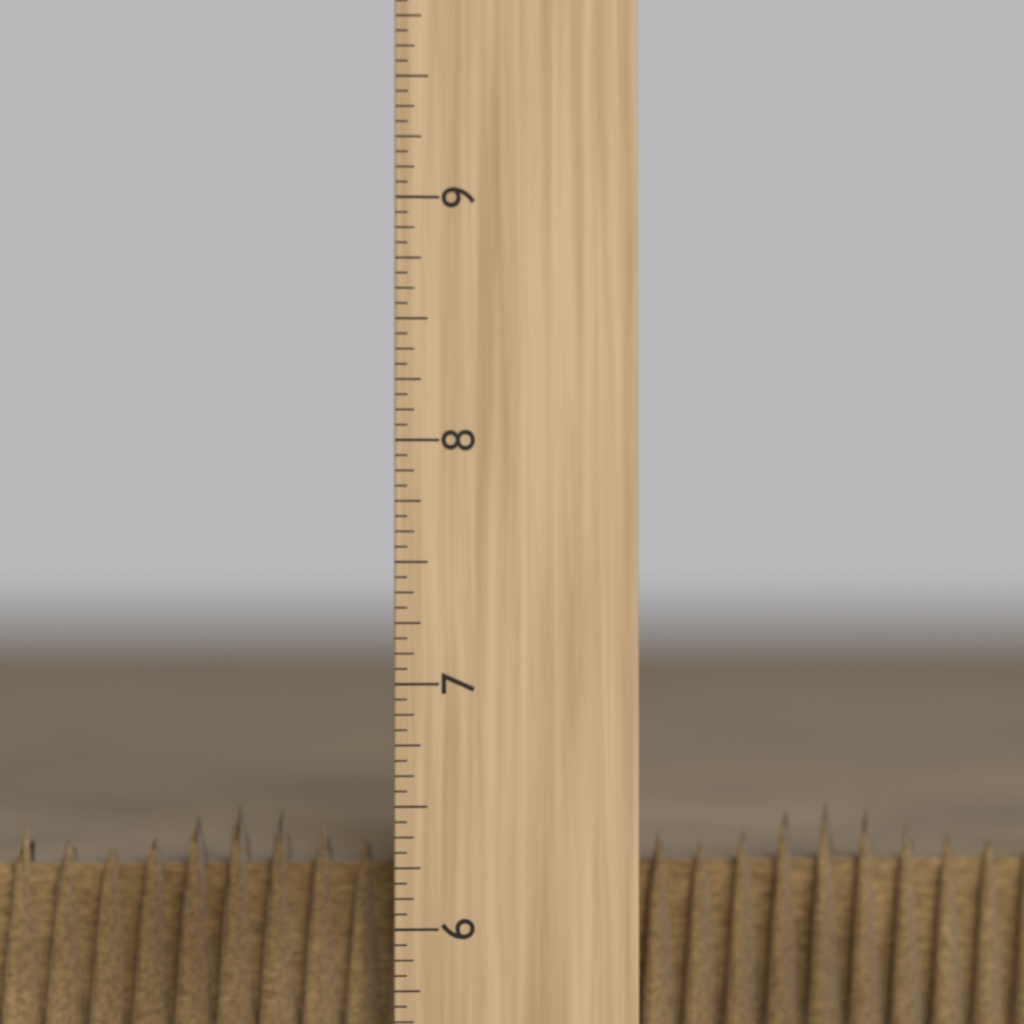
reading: 6.5000 inch
